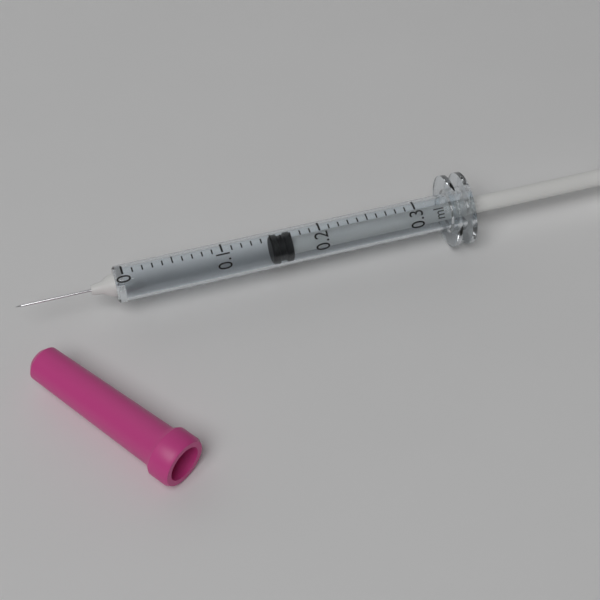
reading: 0.15 ml
